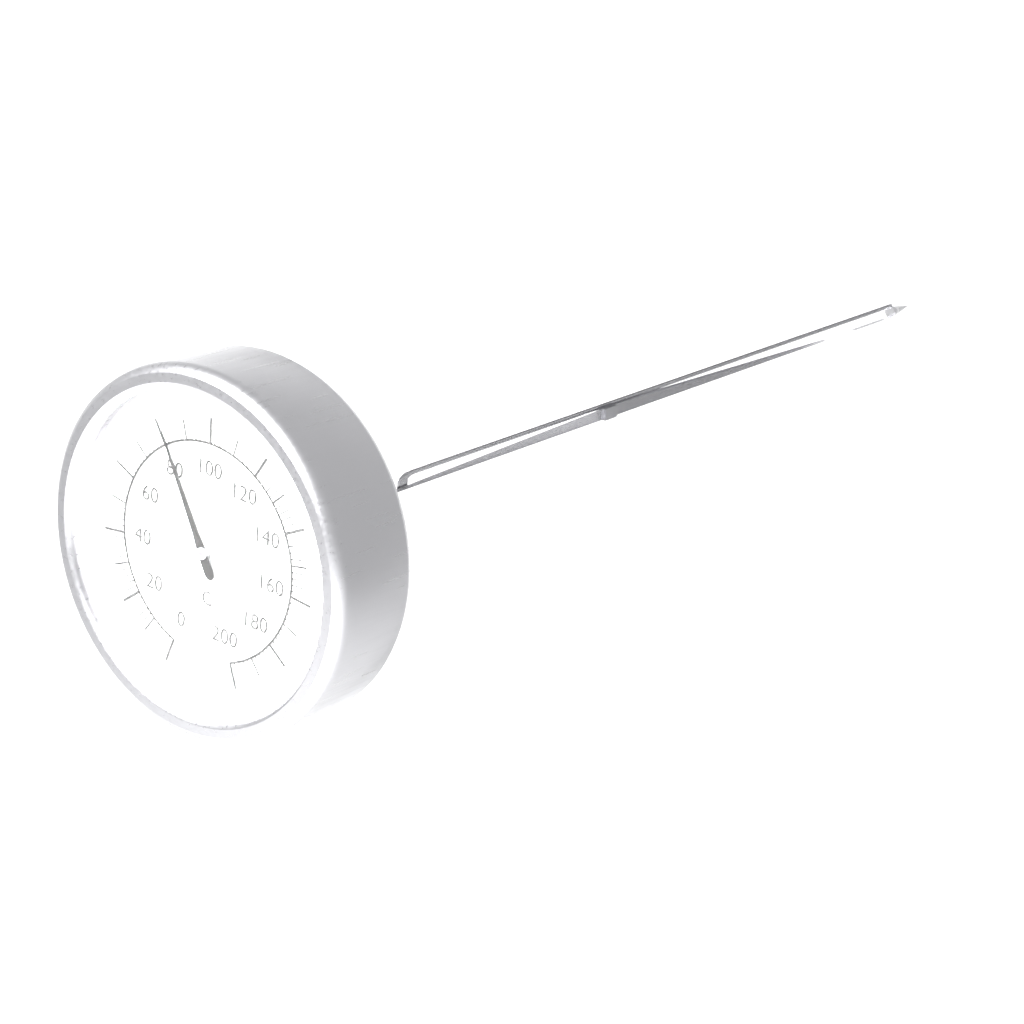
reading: 82 °C
